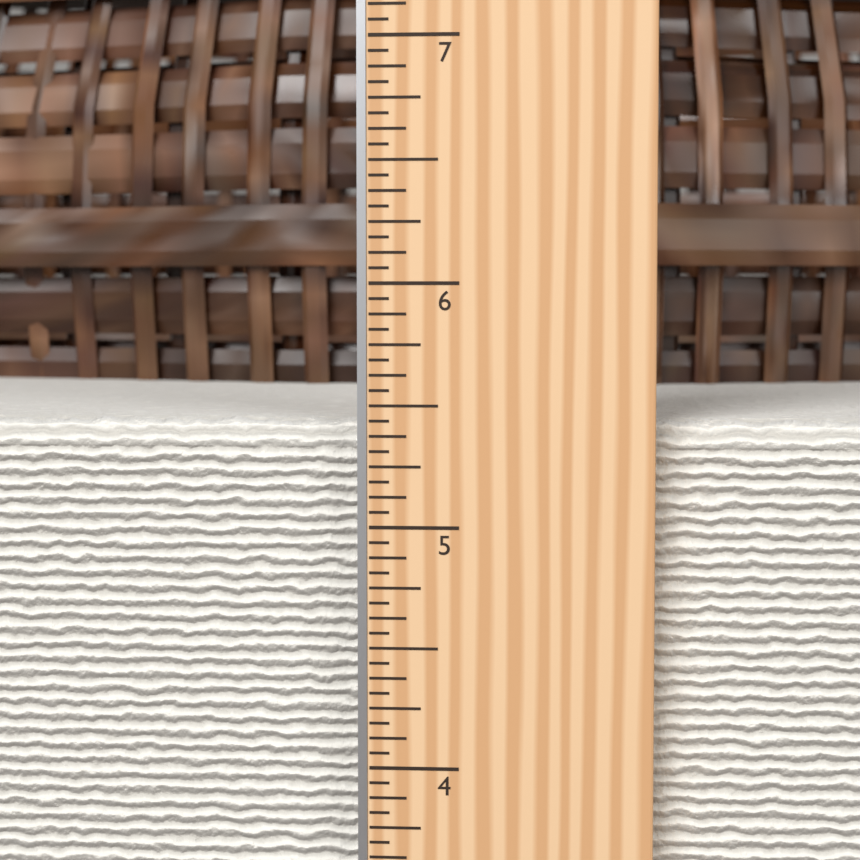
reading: 5.4375 in
